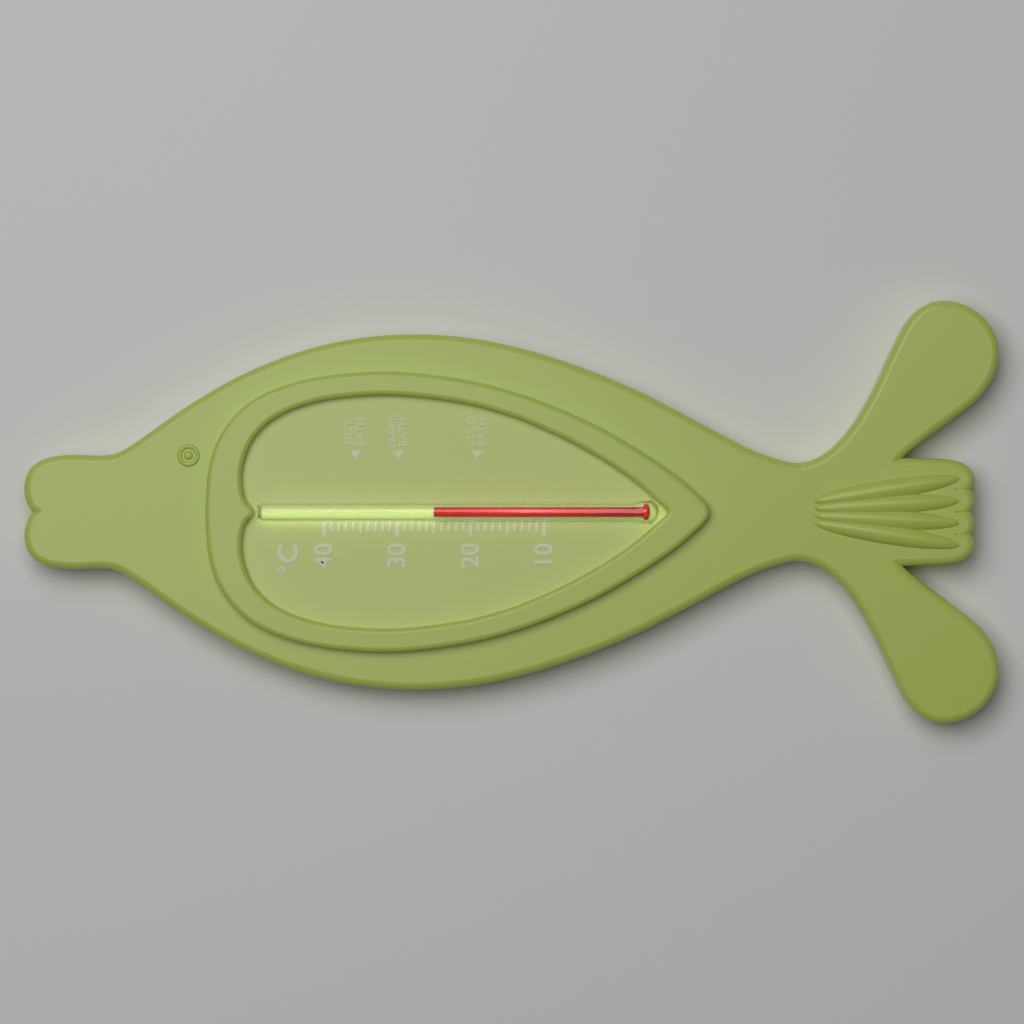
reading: 25 °C
